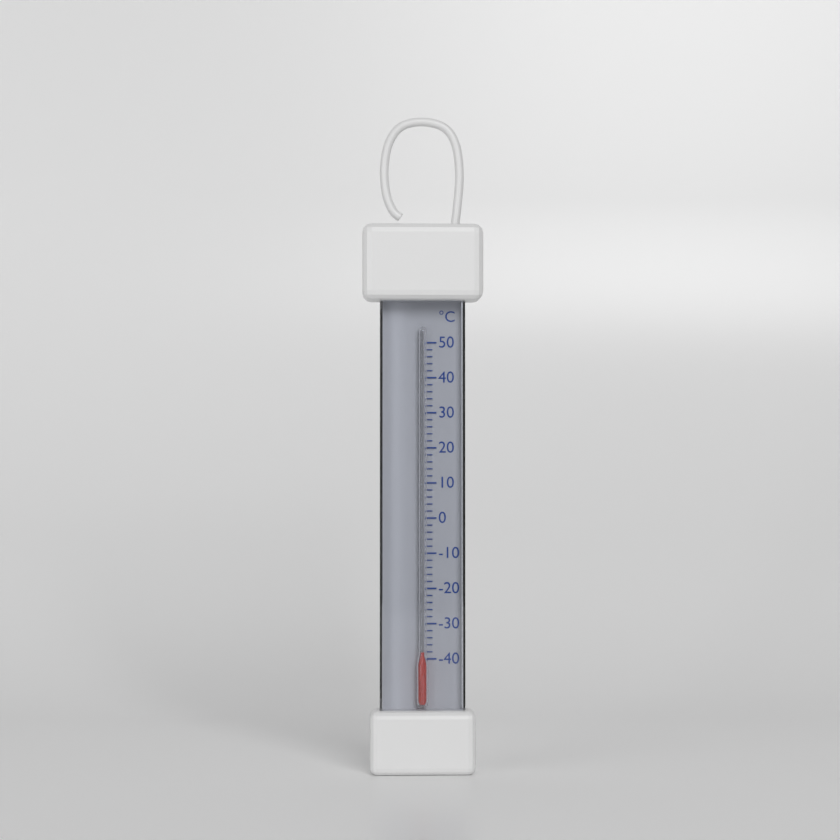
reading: -38 °C
